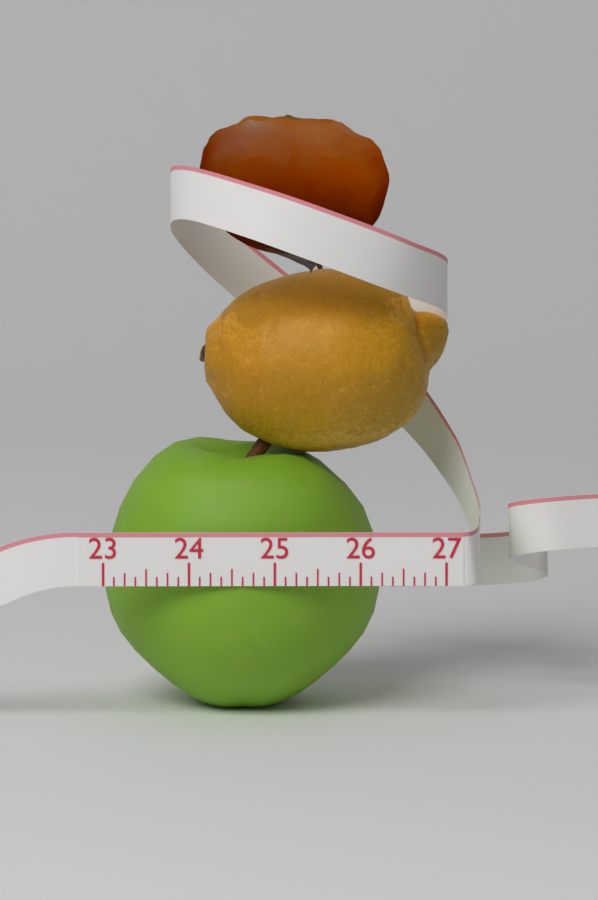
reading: 26.250 (no unit)
